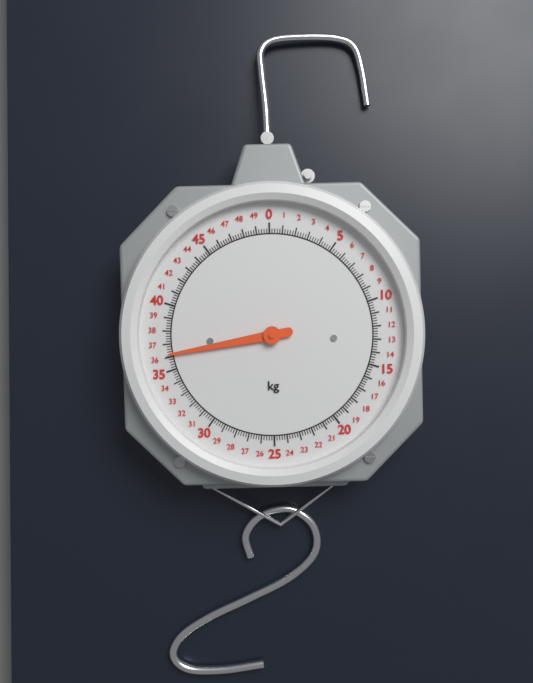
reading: 36.2 kg
